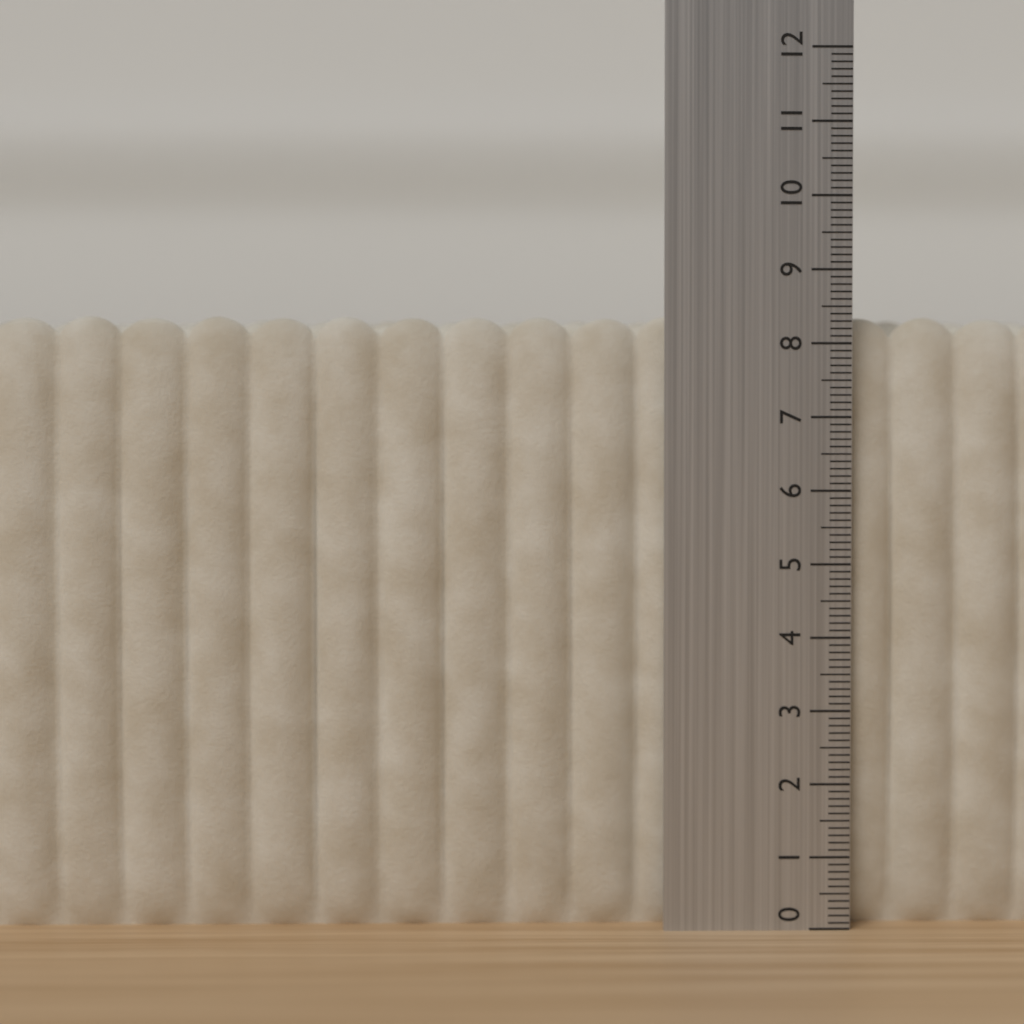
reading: 8.4 (no unit)
